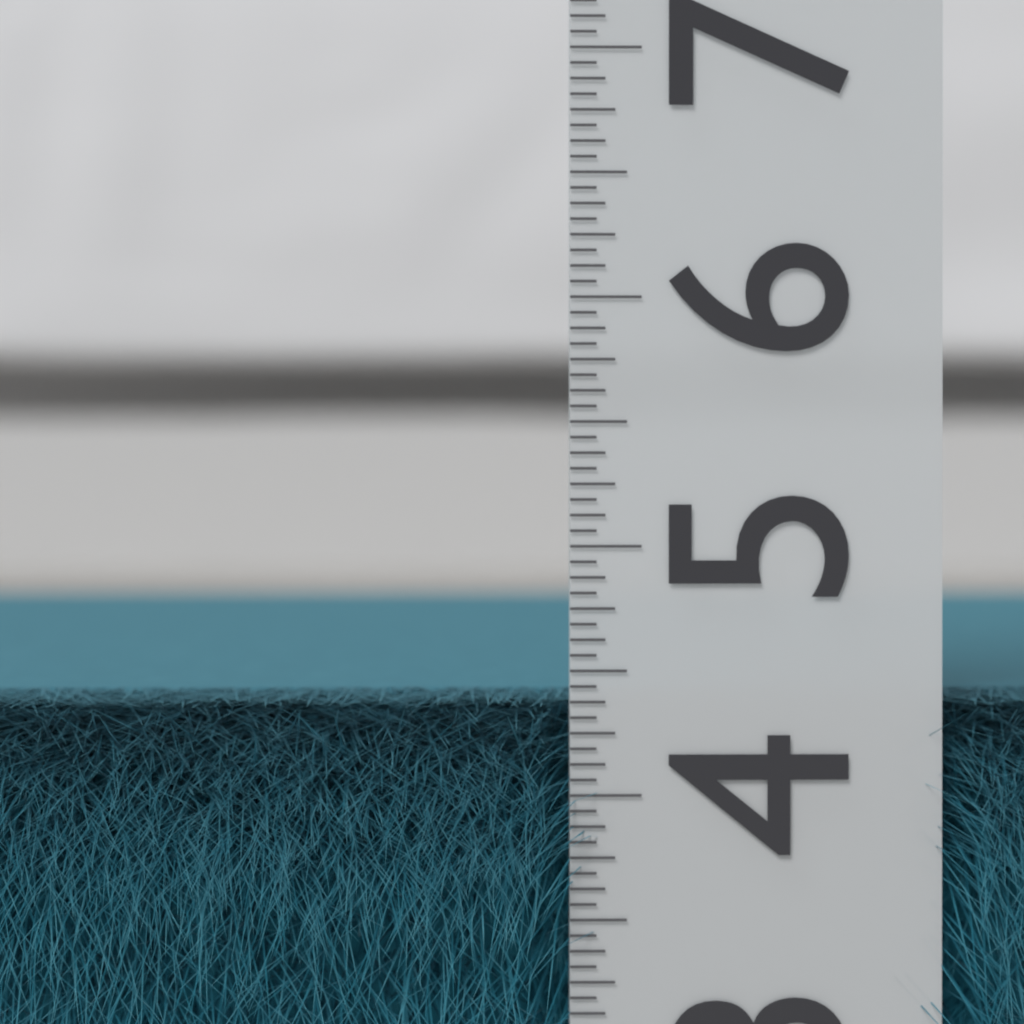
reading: 4.3750 (no unit)
